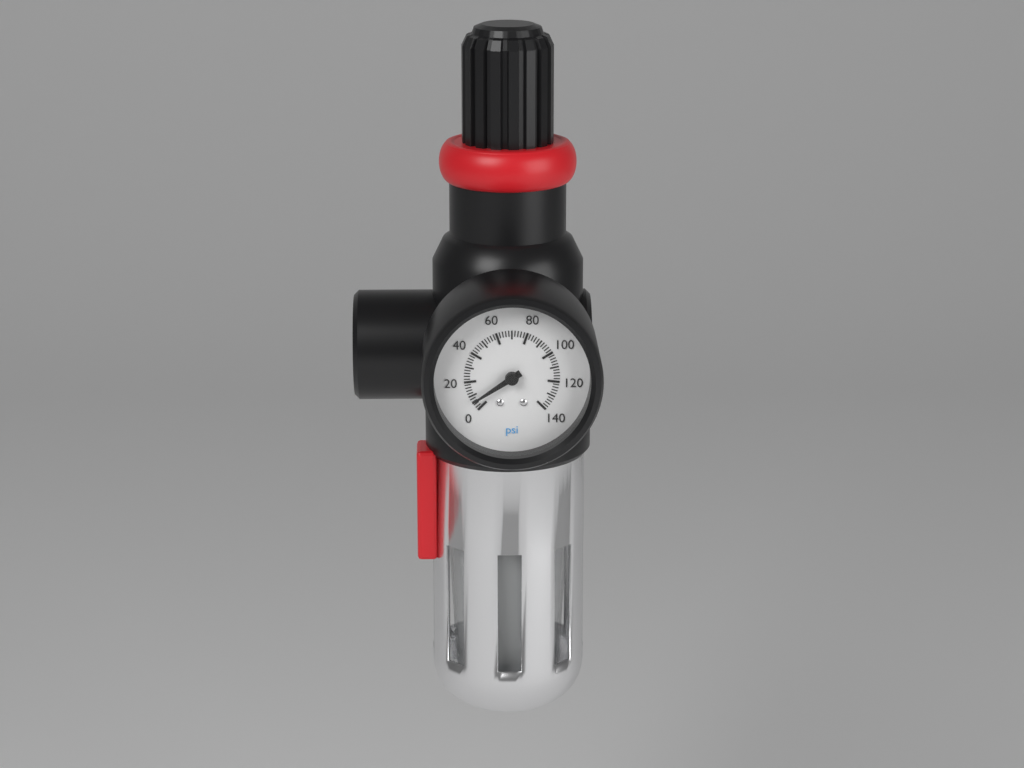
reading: 6 psi
